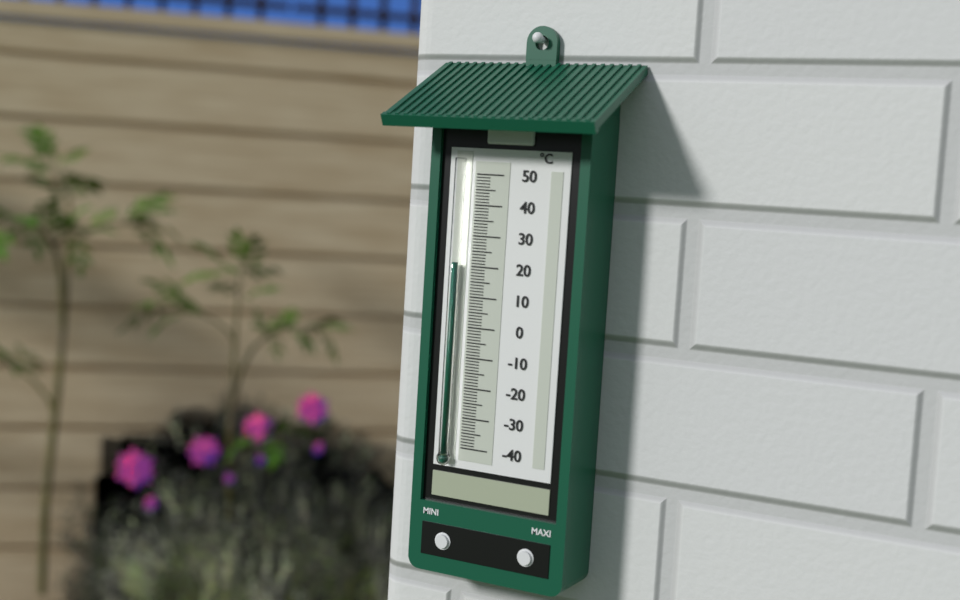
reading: 21 °C
